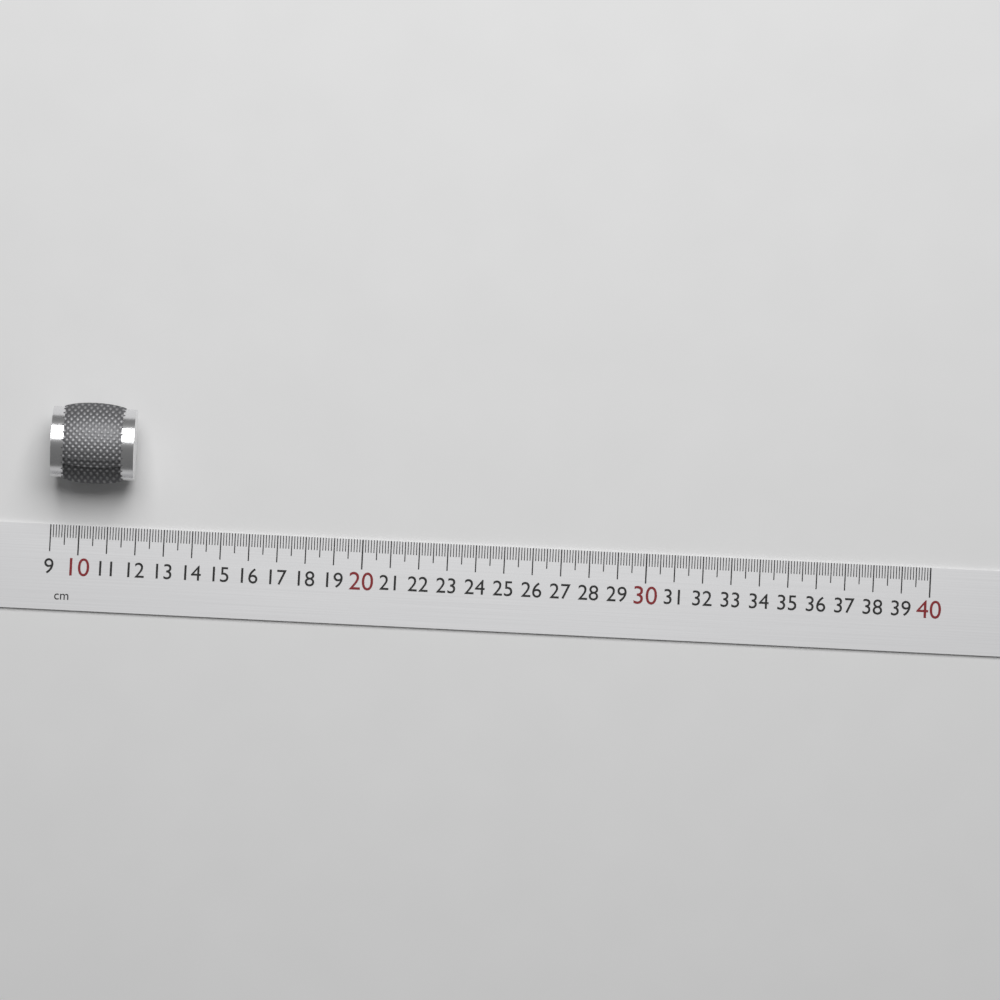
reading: 11.9 cm
